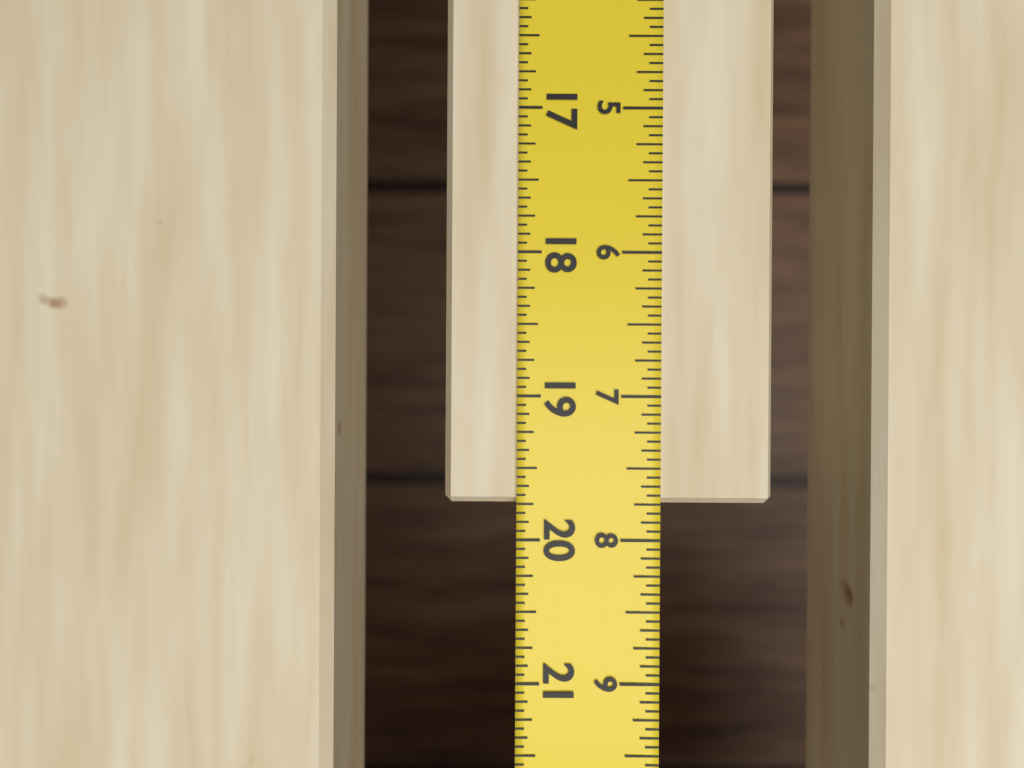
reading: 19.7500 in
